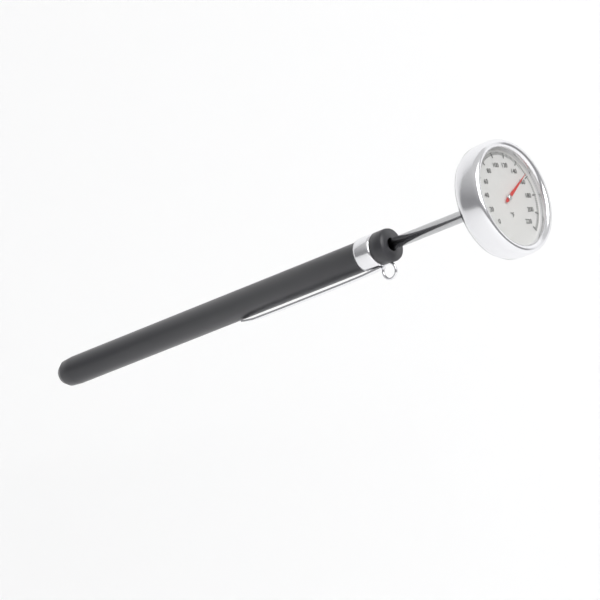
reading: 156 °F
